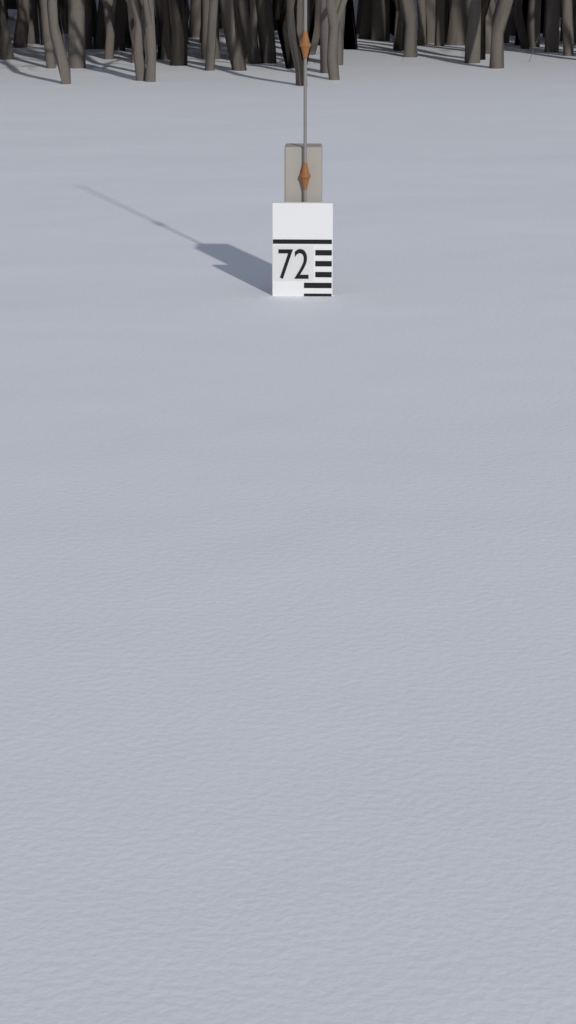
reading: 67 (no unit)
